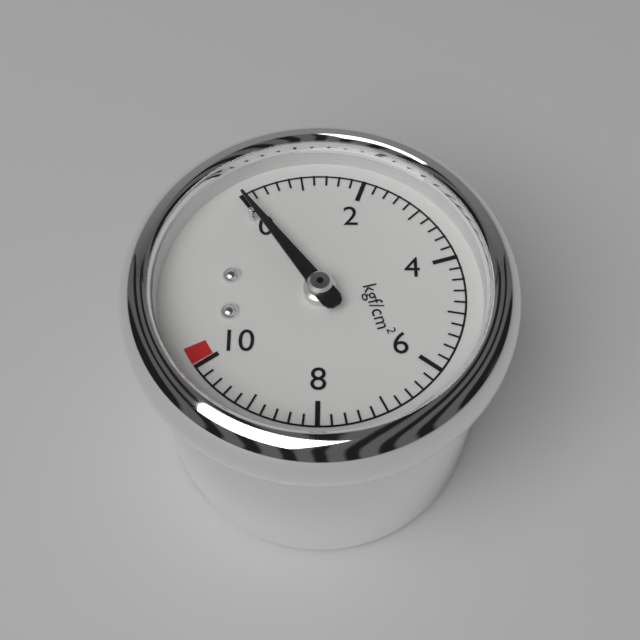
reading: 0.0 kgf/cm²
